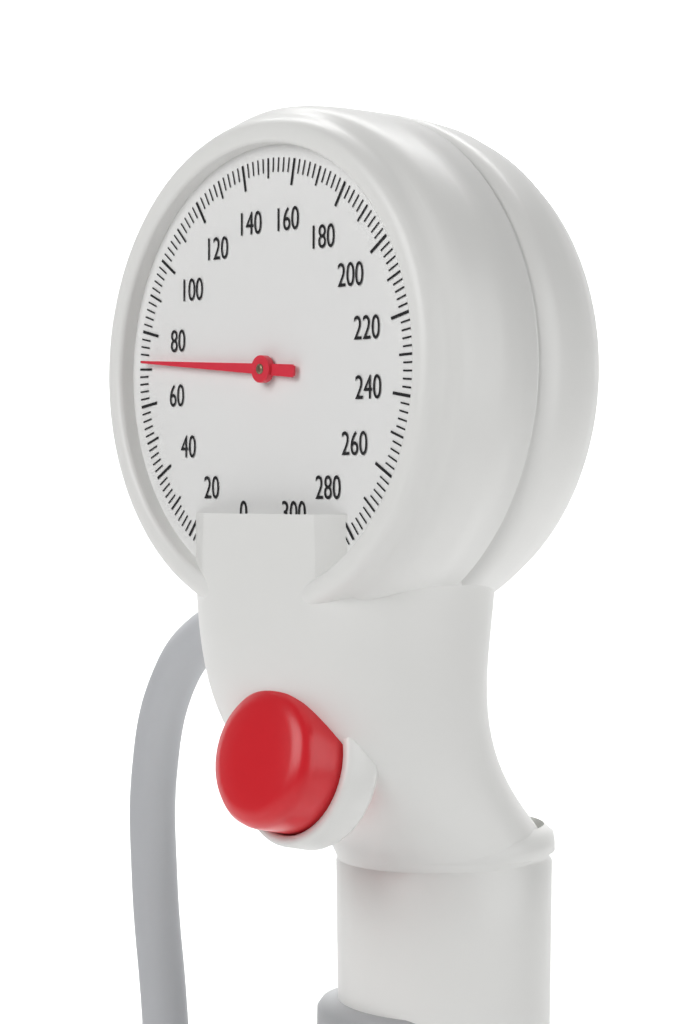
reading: 72 mmHg
